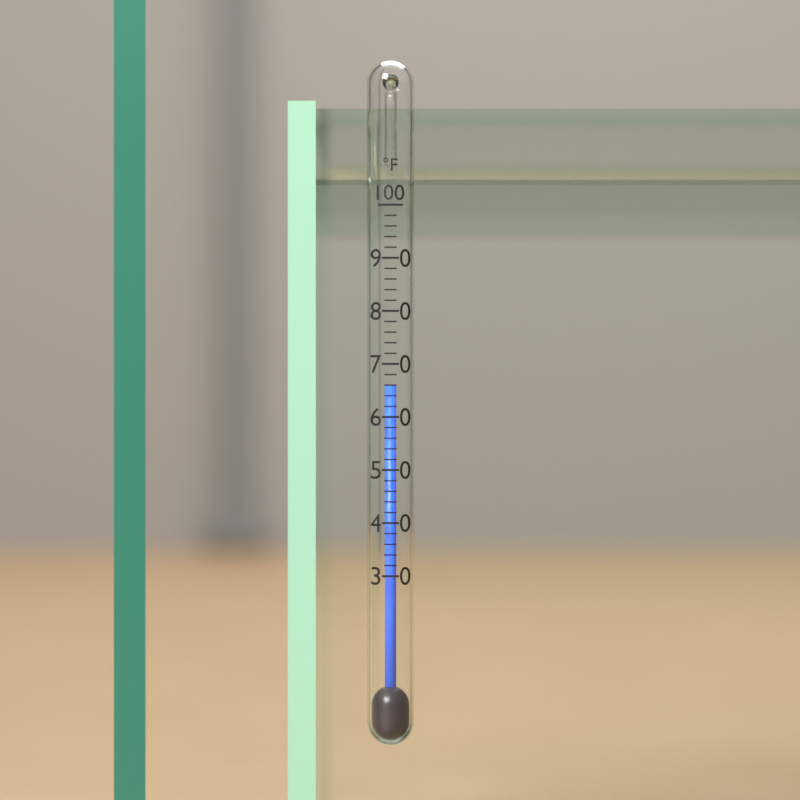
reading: 66 °F
